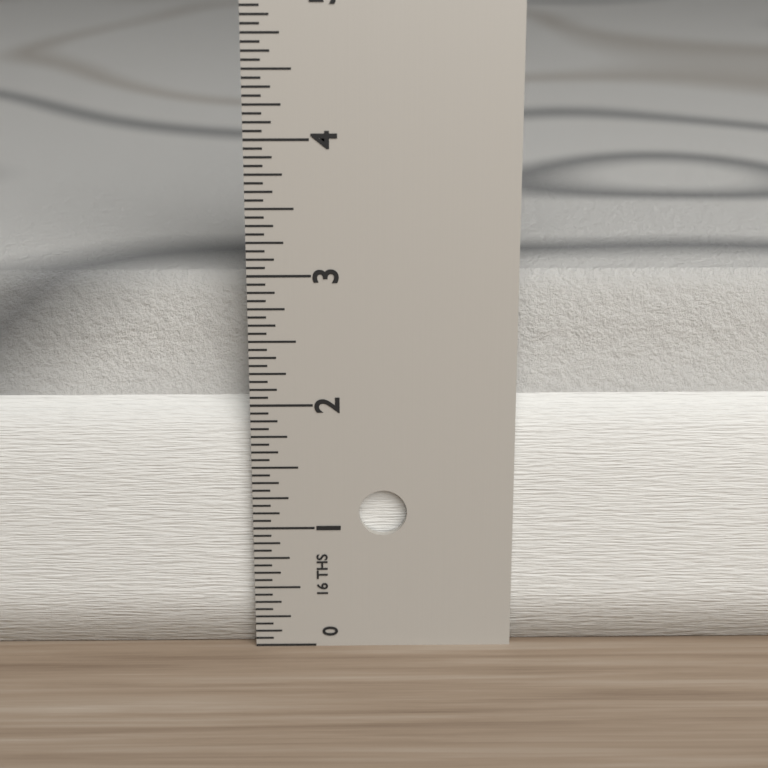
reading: 2.9375 in
